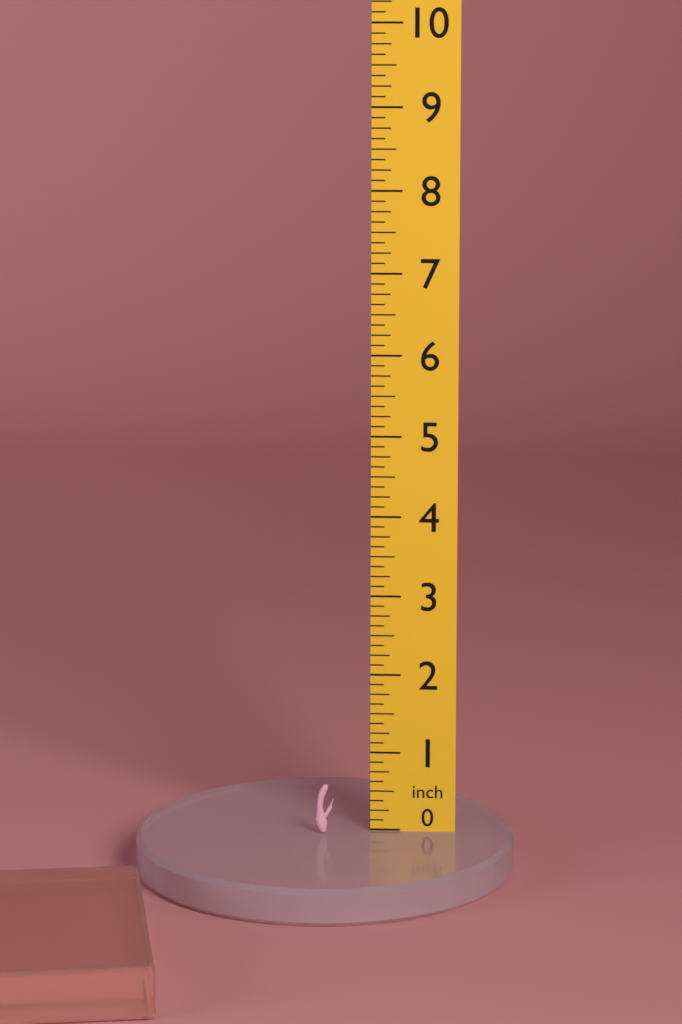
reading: 0.625 inch
